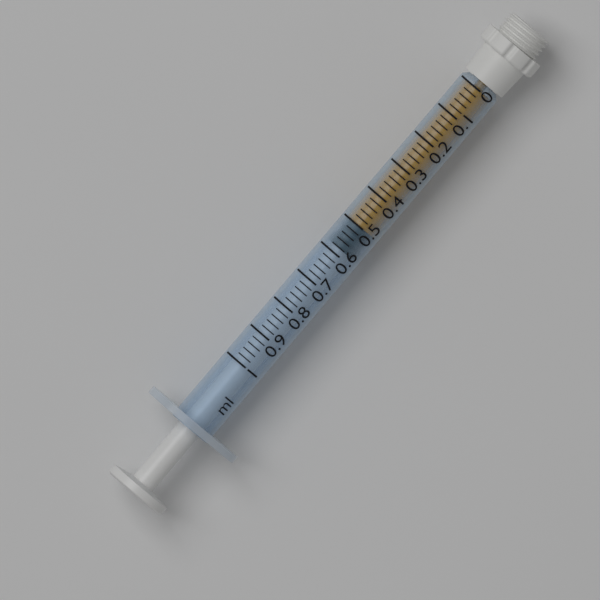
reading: 0.50 ml
